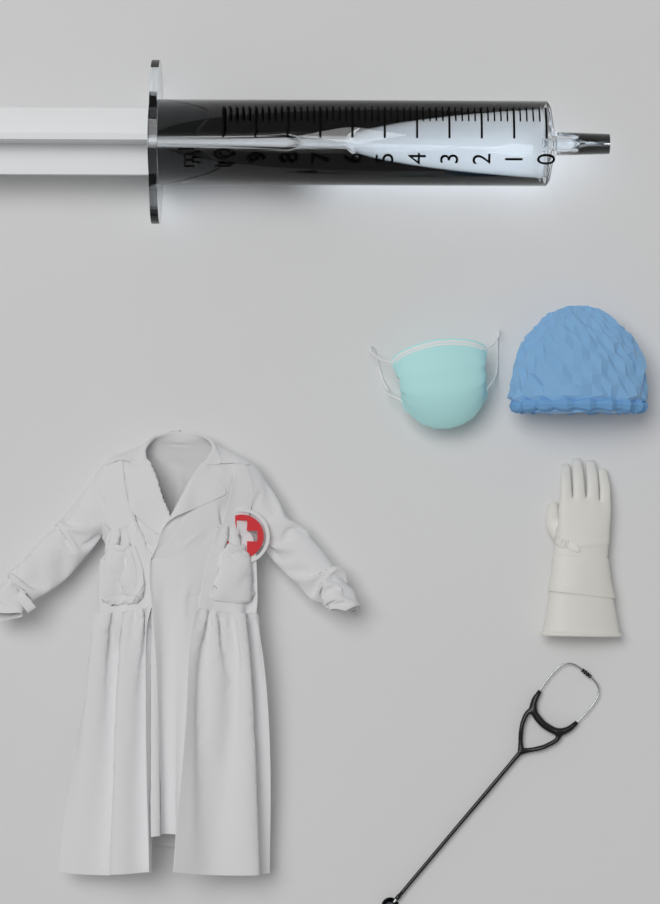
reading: 8.0 ml
